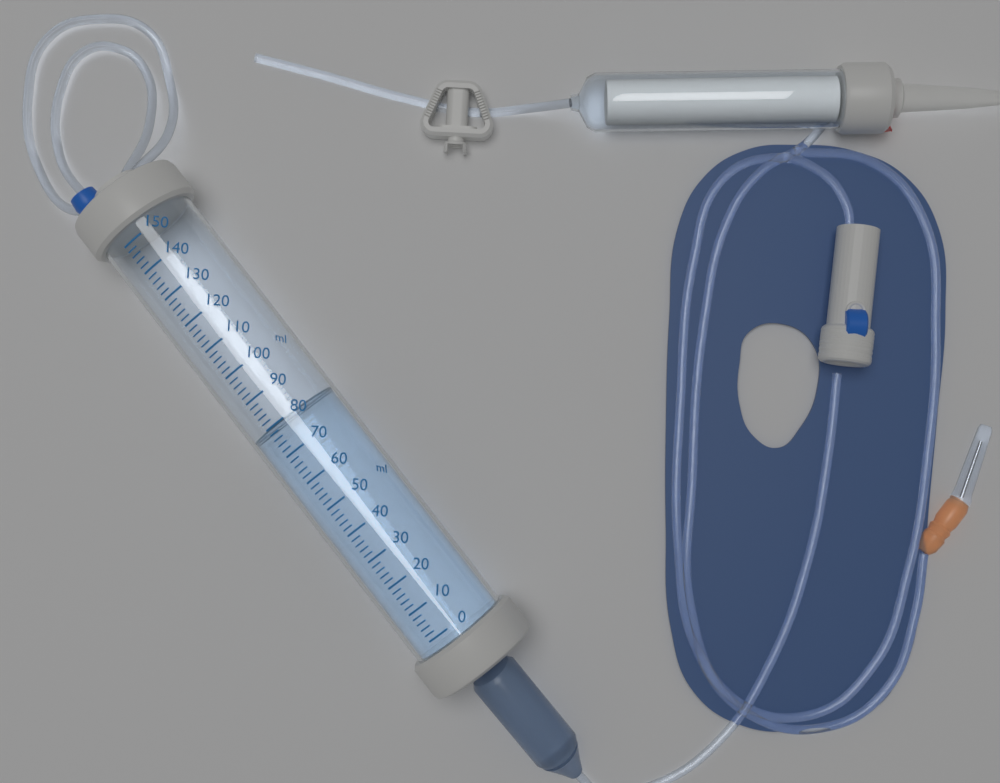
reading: 80 ml
